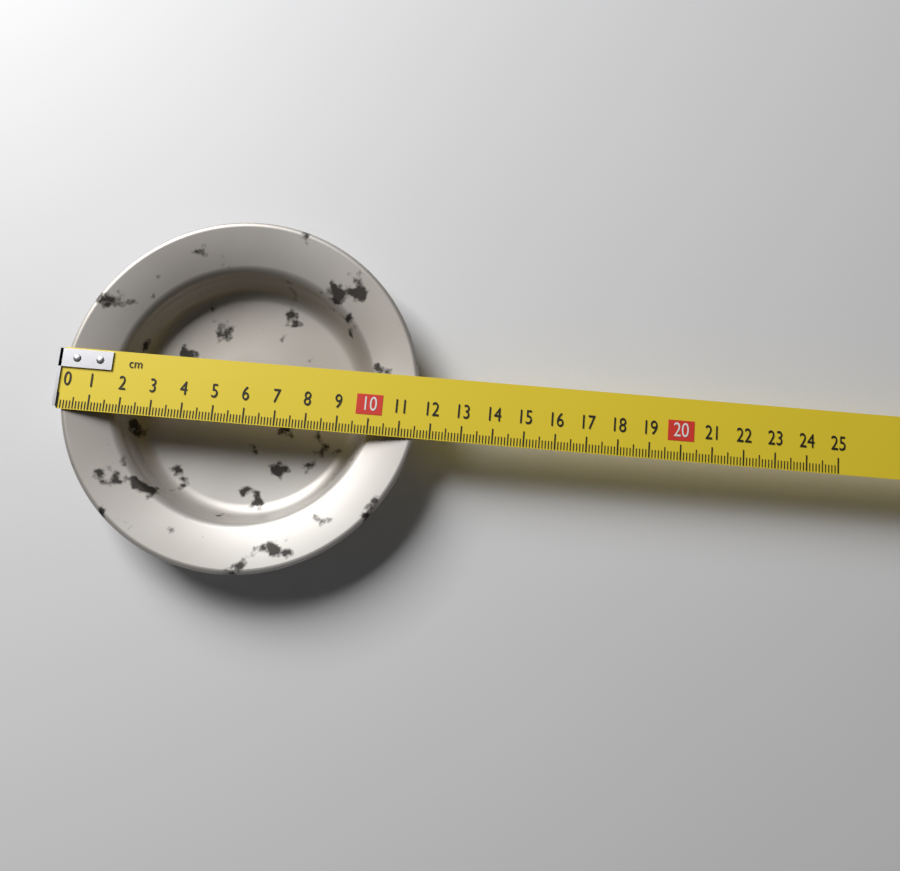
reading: 11.6 cm
